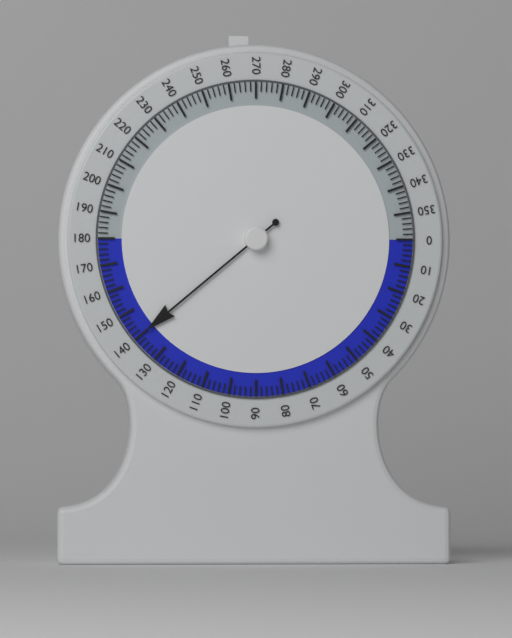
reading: 140 (no unit)
